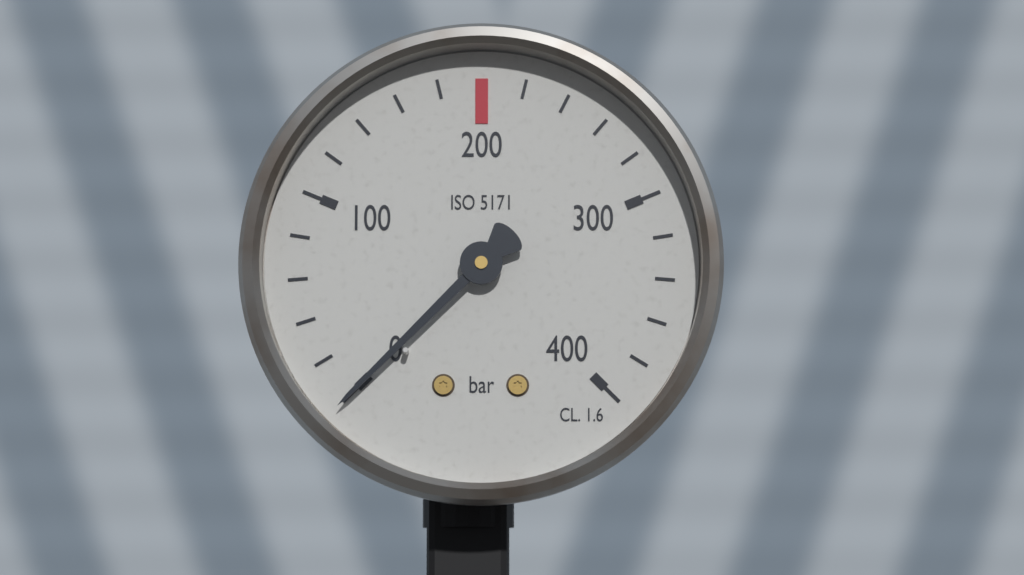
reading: 0 bar
